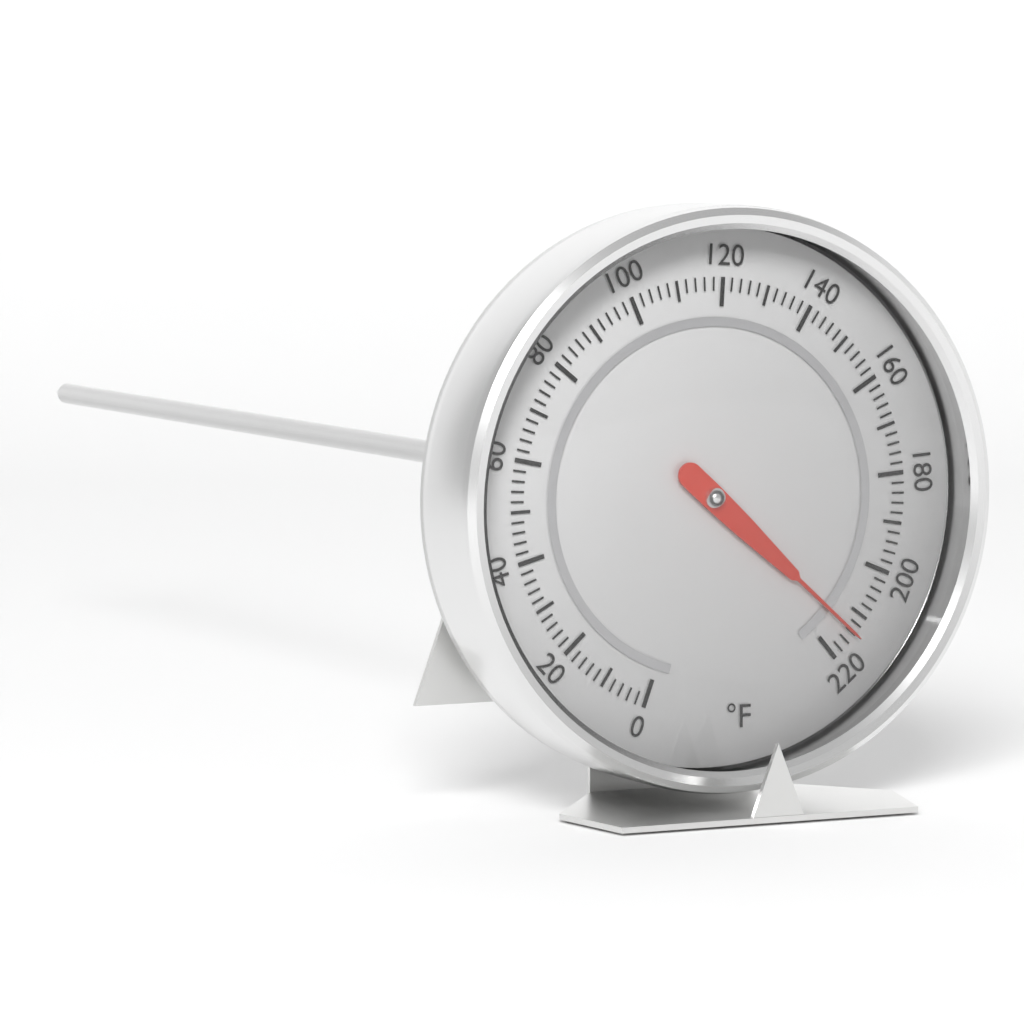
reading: 214 °F
